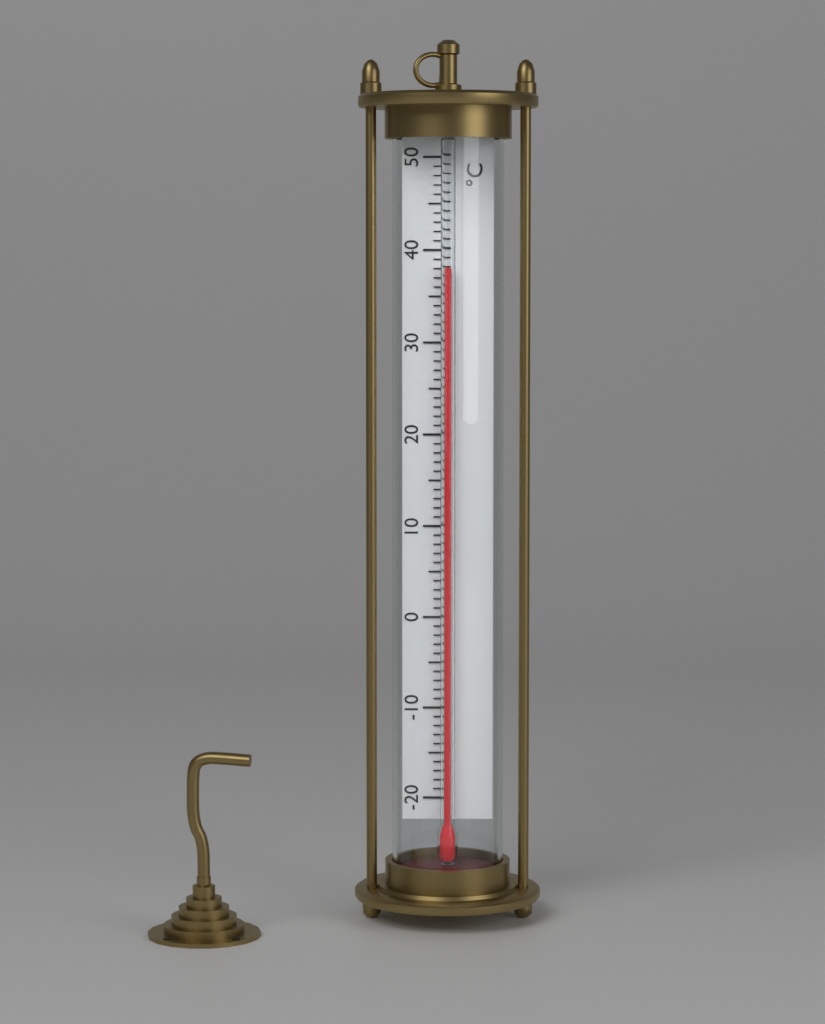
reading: 38 °C
